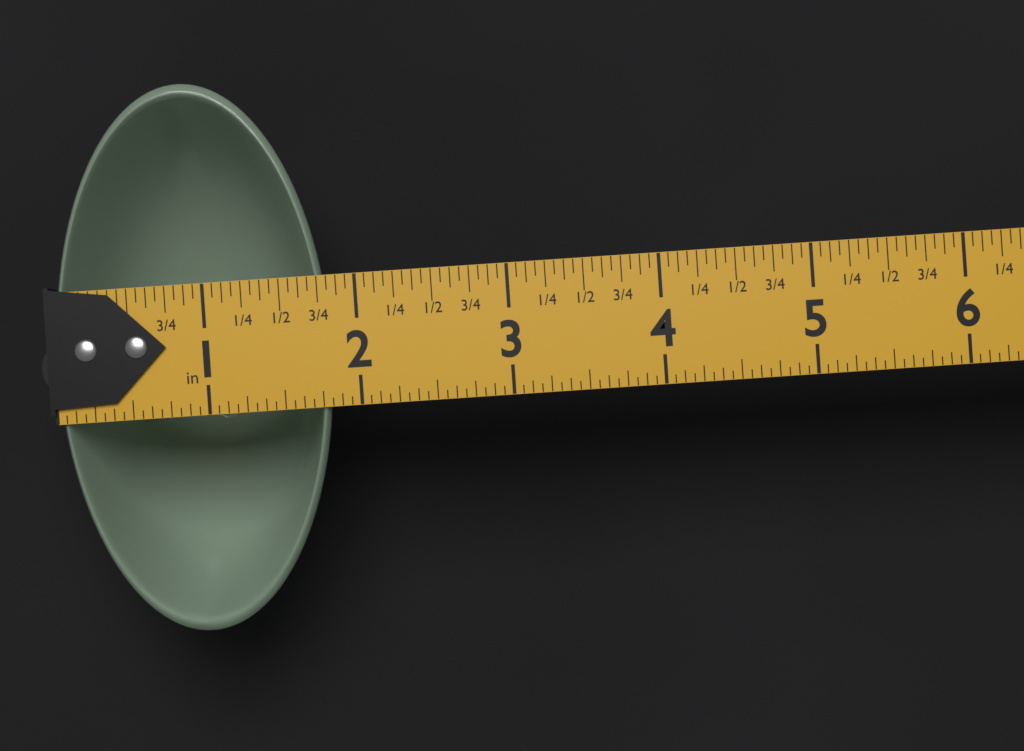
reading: 1.8125 in
